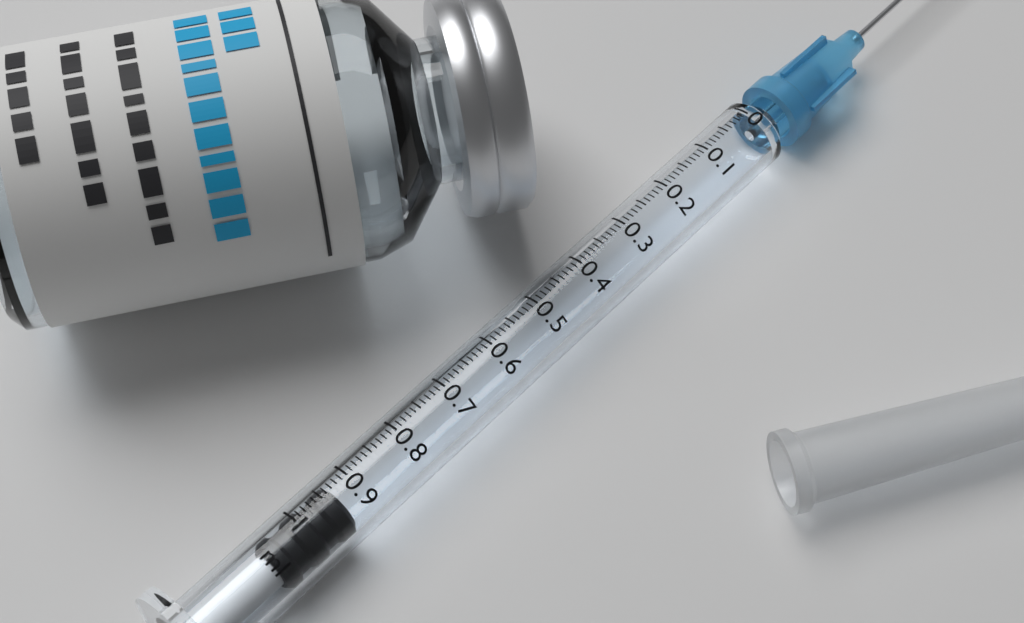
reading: 0.93 ml
